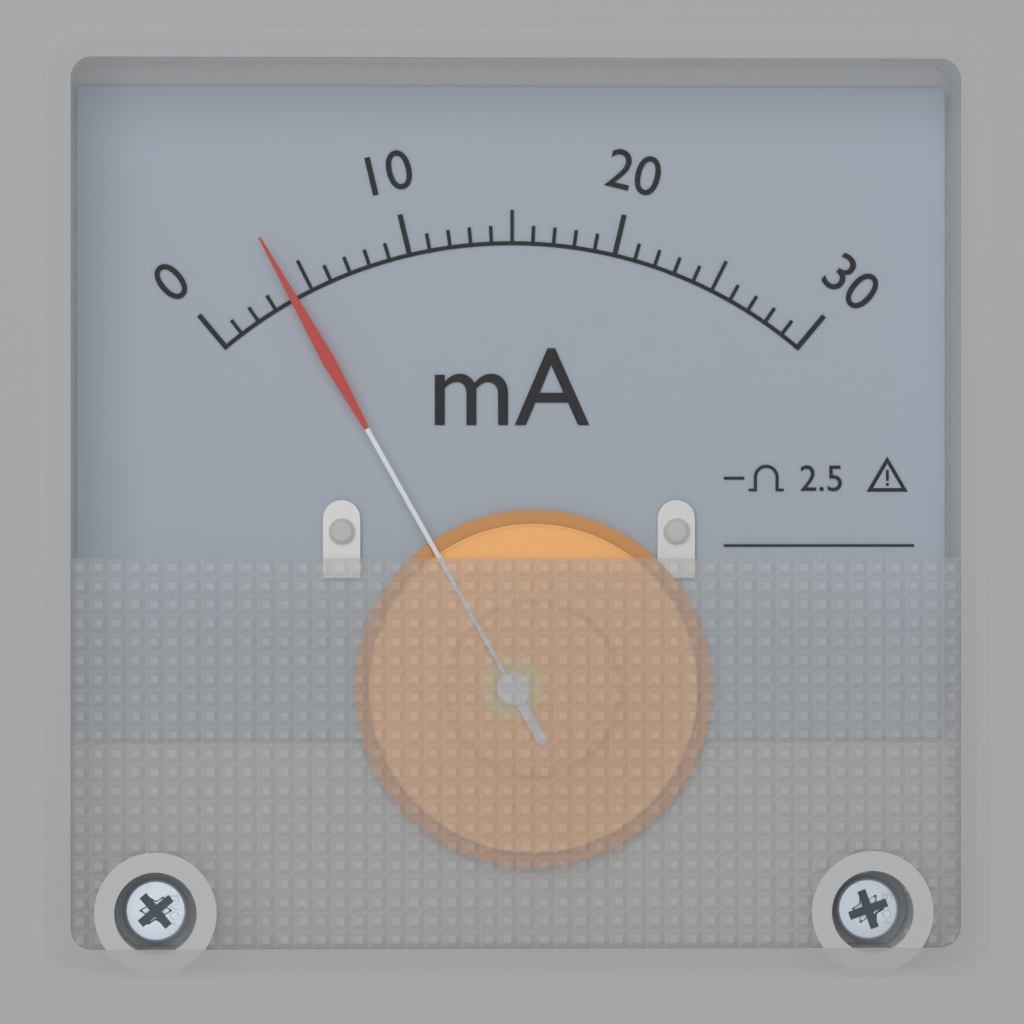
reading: 4 mA
